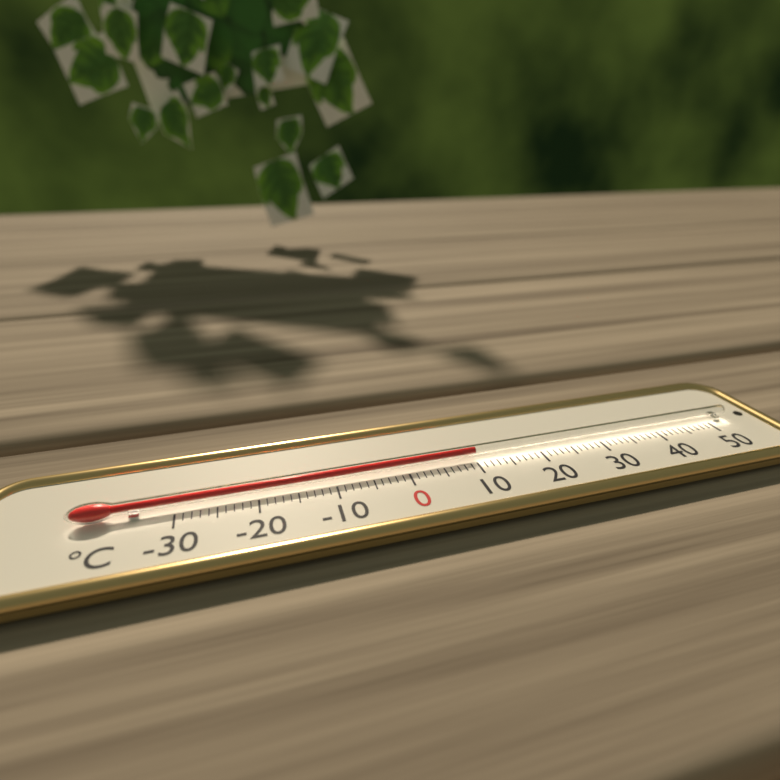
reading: 10 °C
